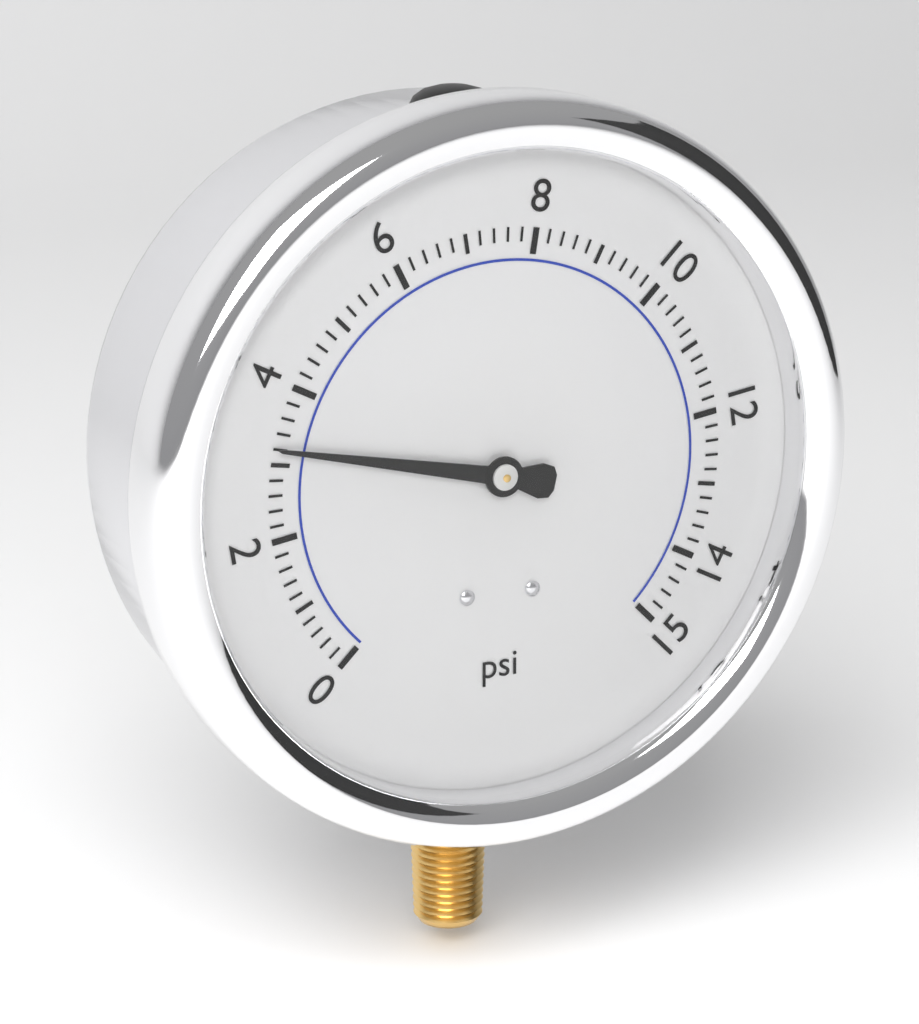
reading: 3.2 psi
